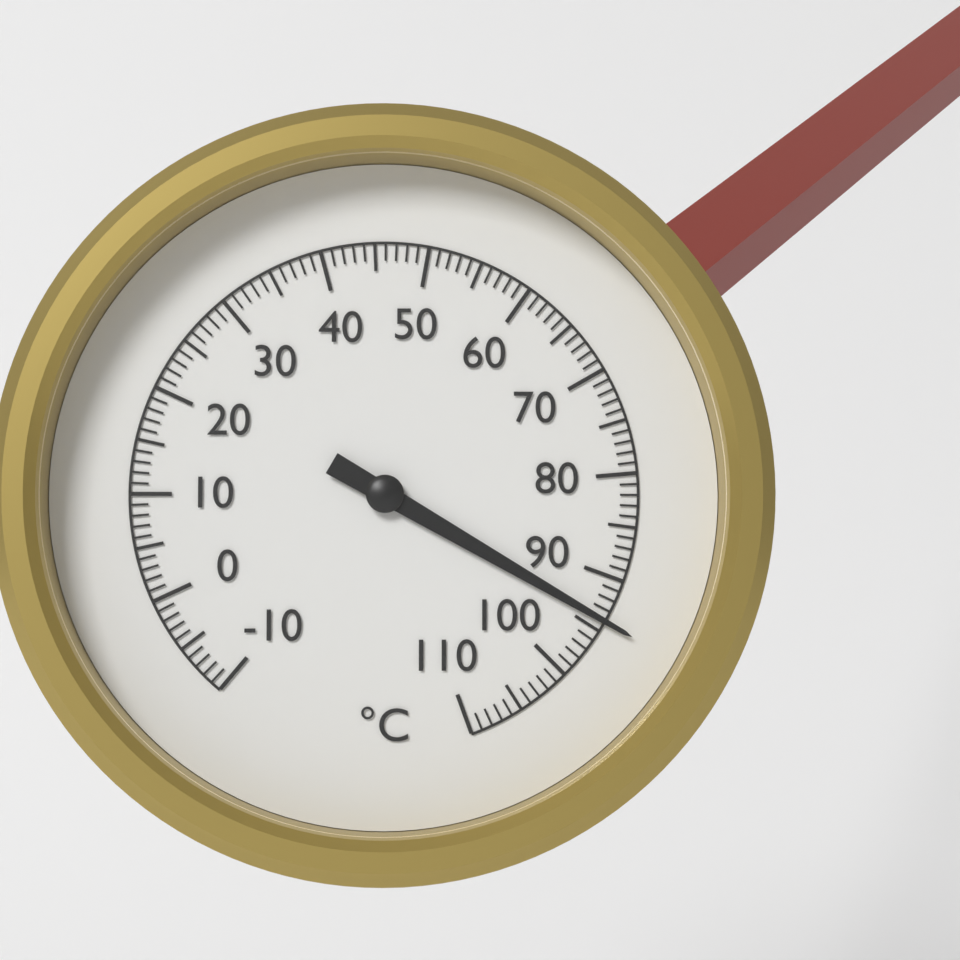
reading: 94 °C
